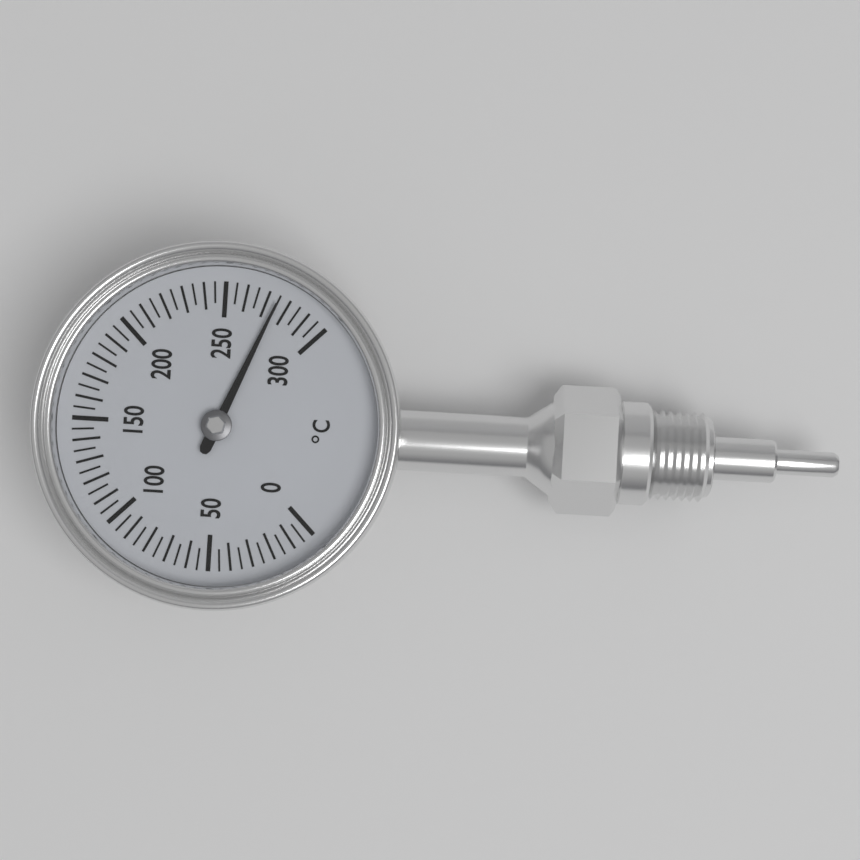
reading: 275 °C
